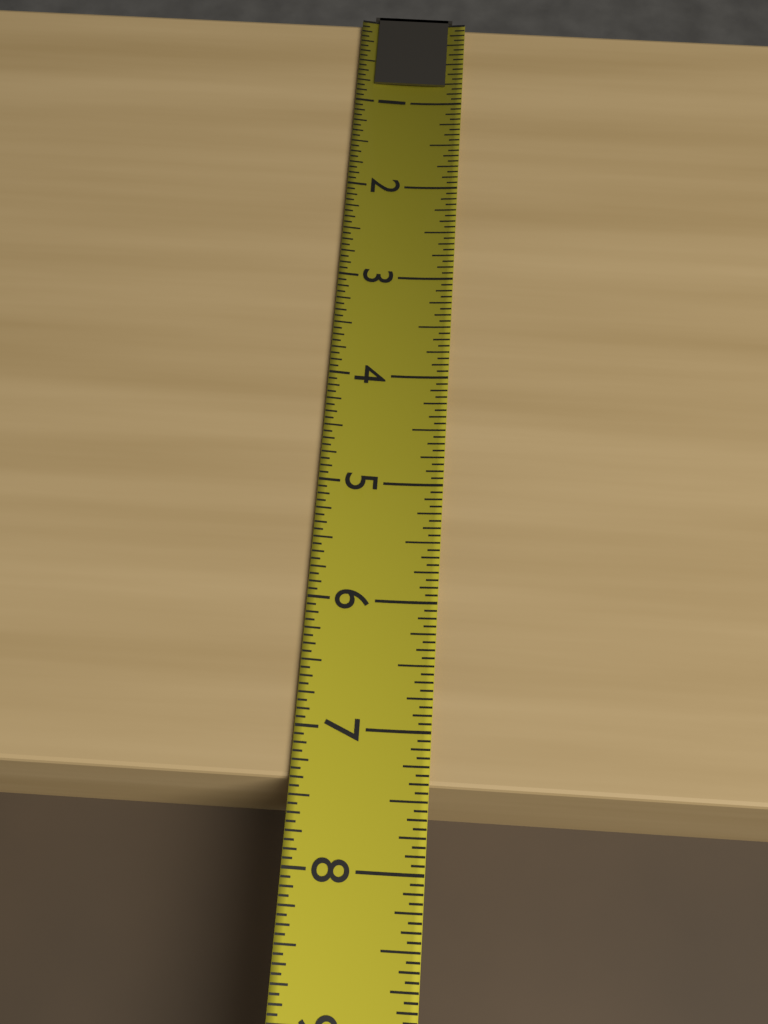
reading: 7.3750 (no unit)
